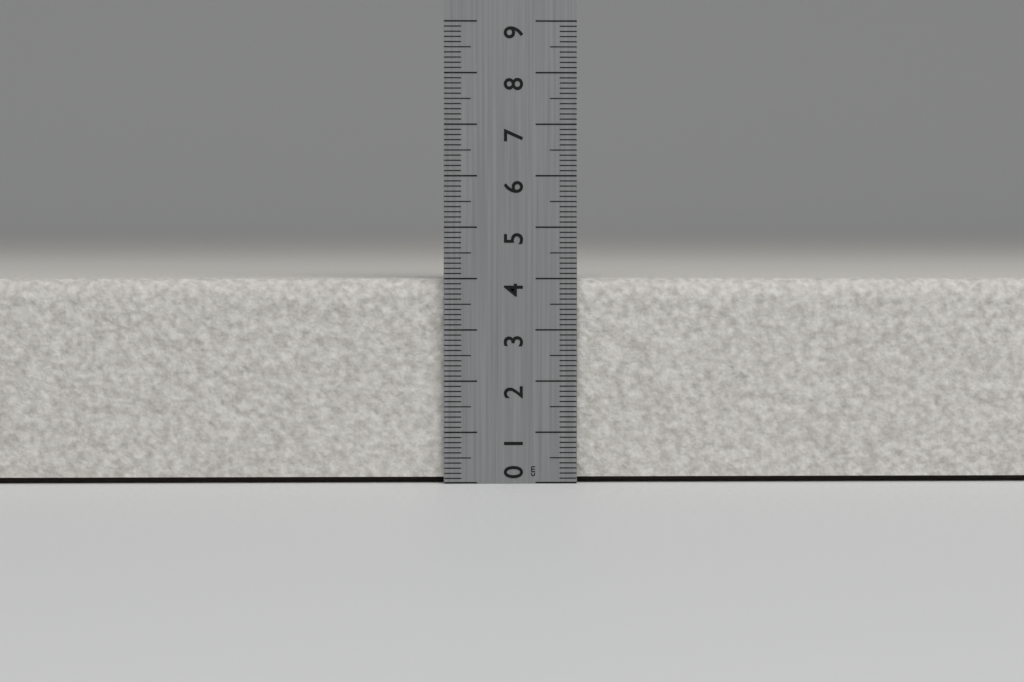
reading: 4.0 cm
